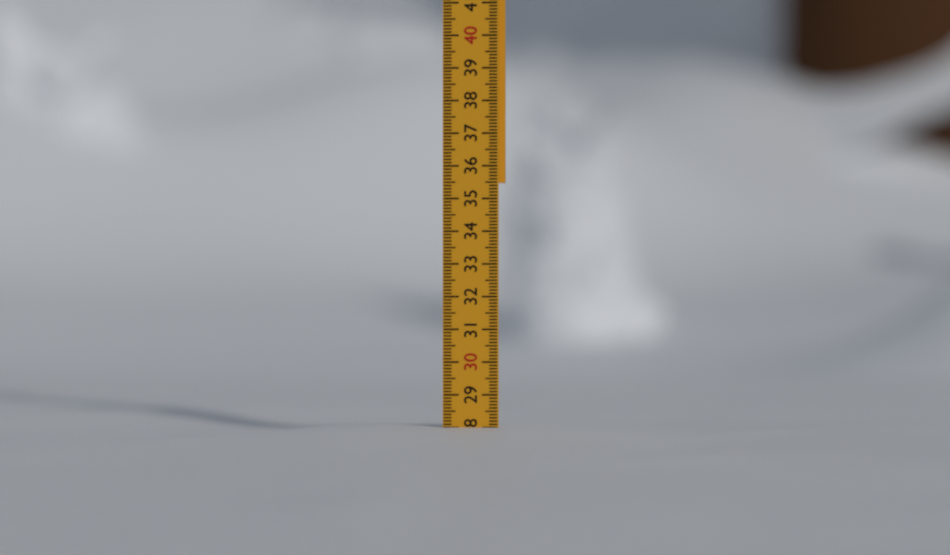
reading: 28.0 (no unit)
